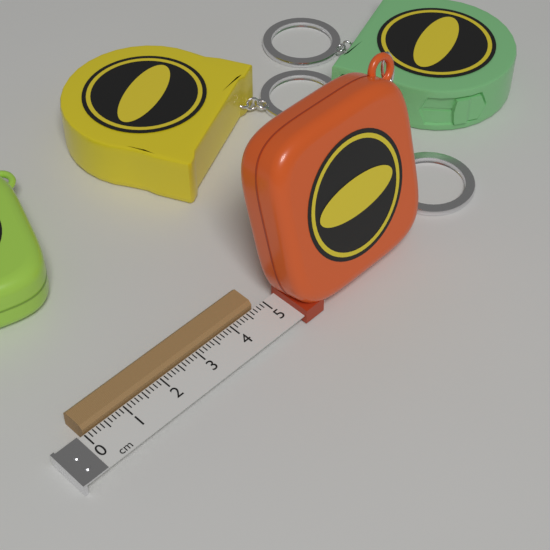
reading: 4.7 cm
